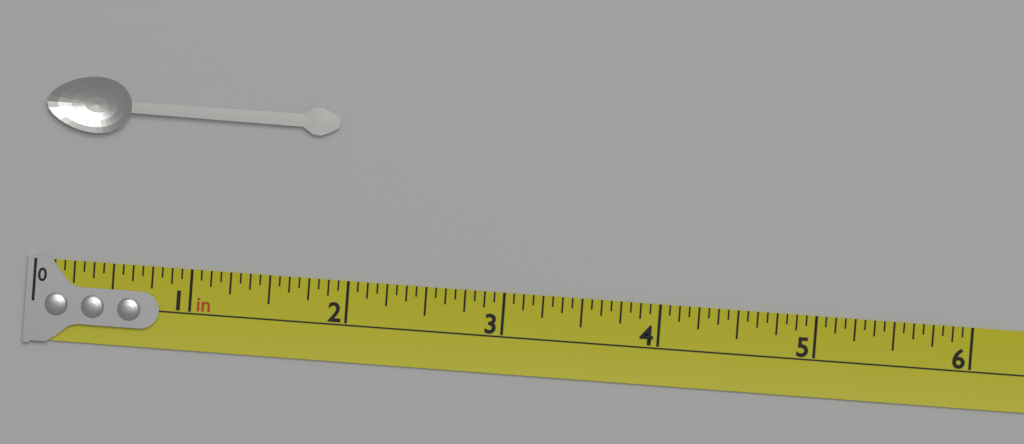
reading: 1.8750 in
